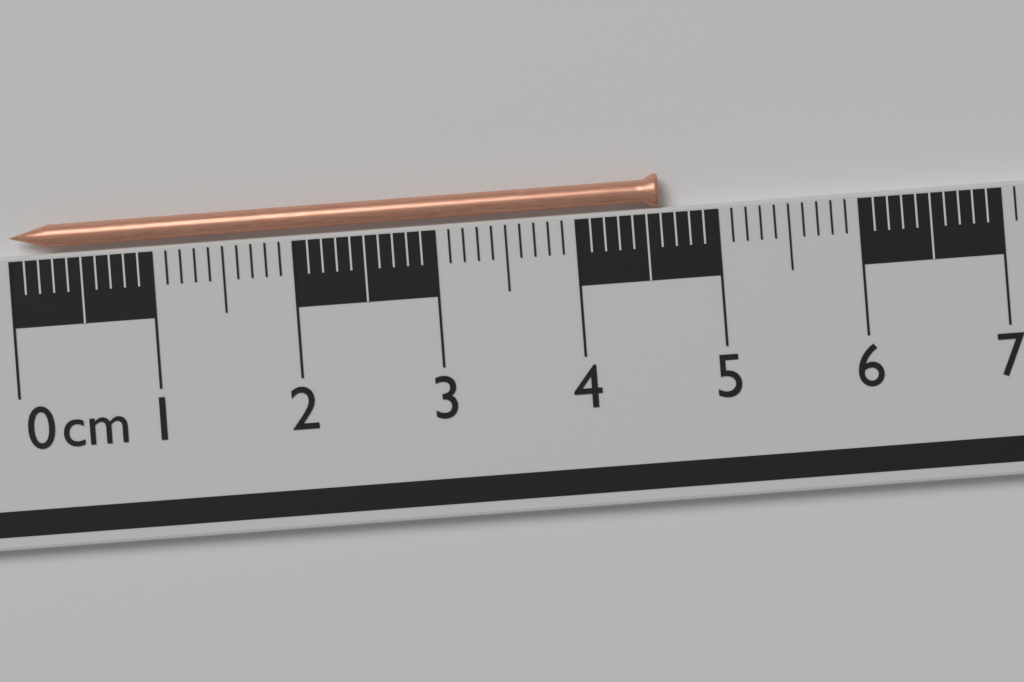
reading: 4.6 cm
